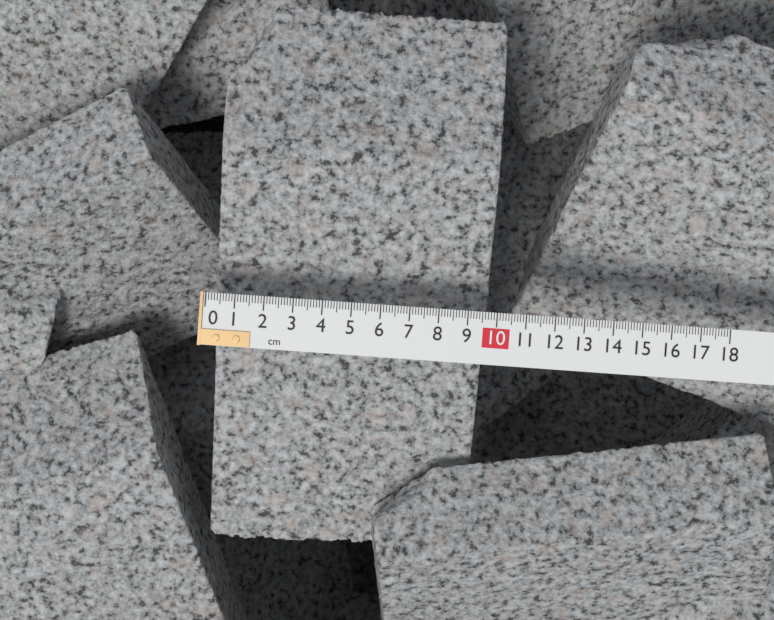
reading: 9.8 cm
